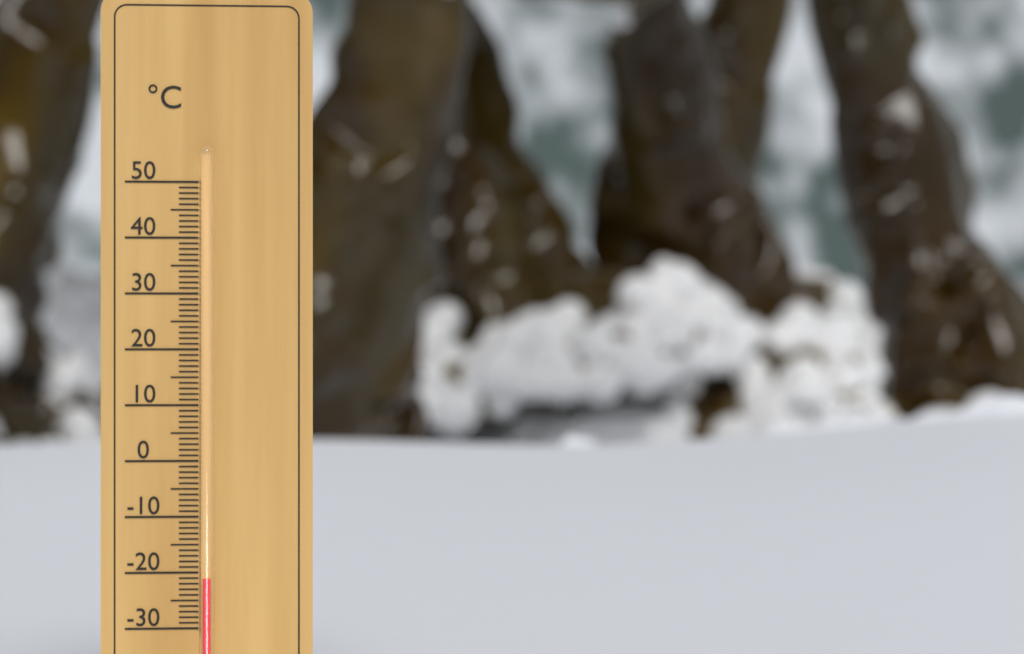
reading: -21 °C
